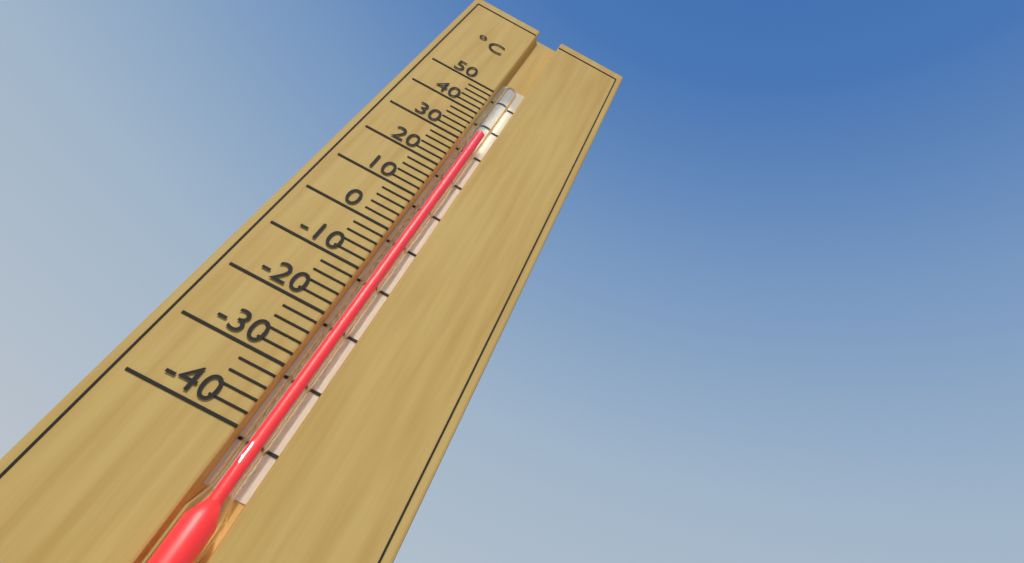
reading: 34 °C
